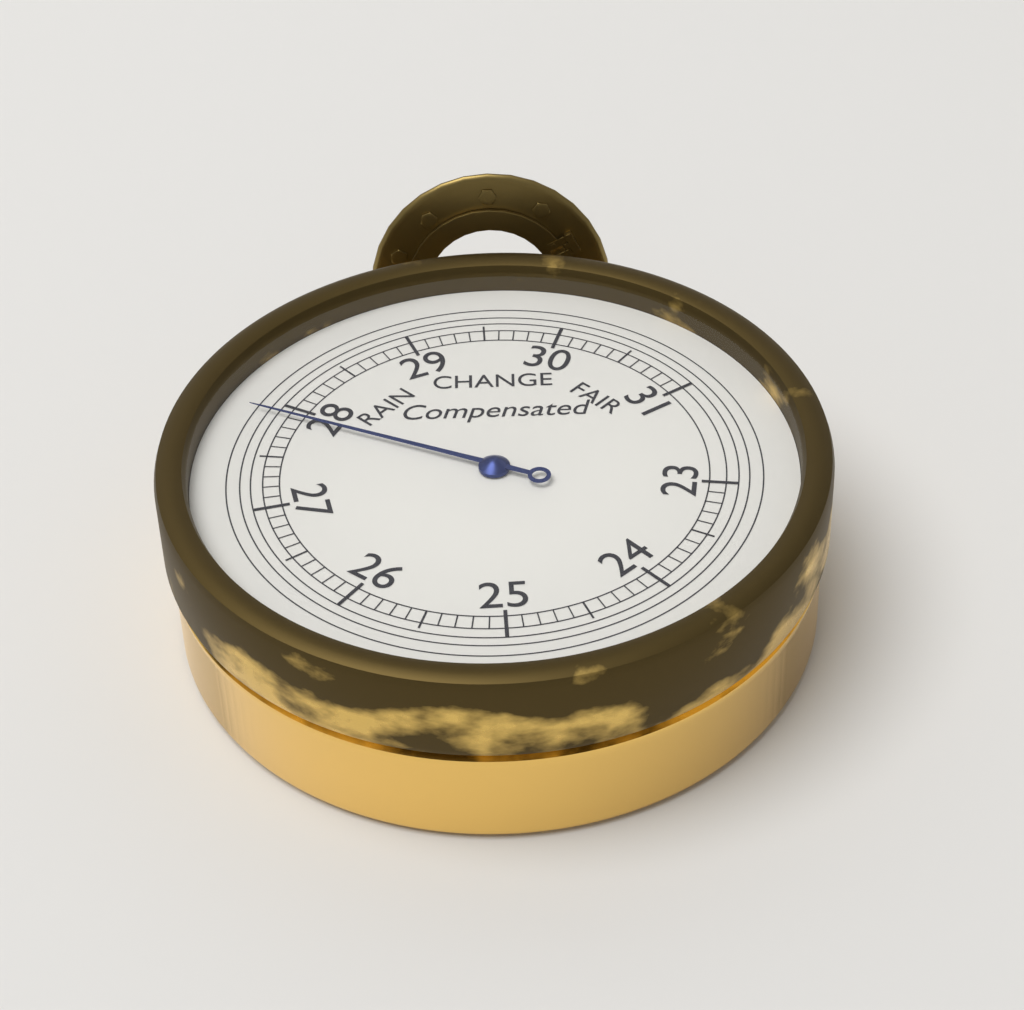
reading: 27.9 inHg
